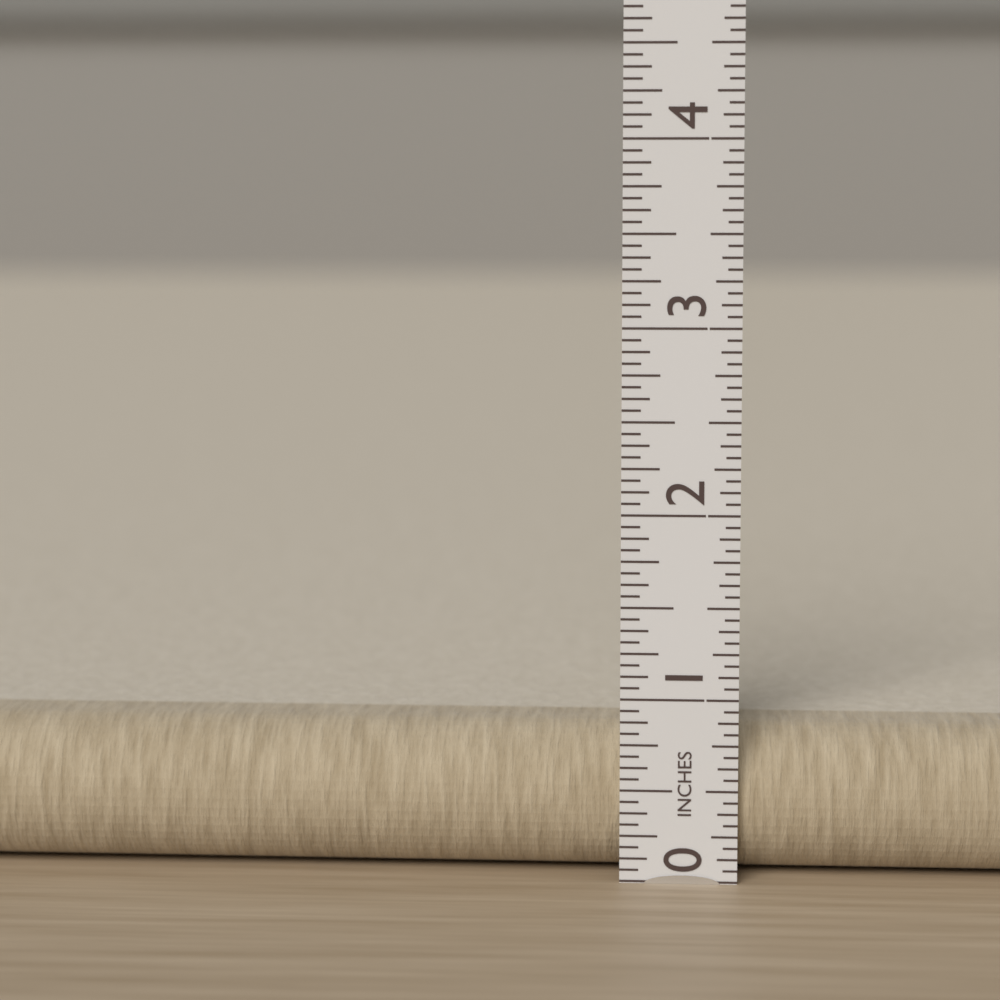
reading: 0.8125 in
